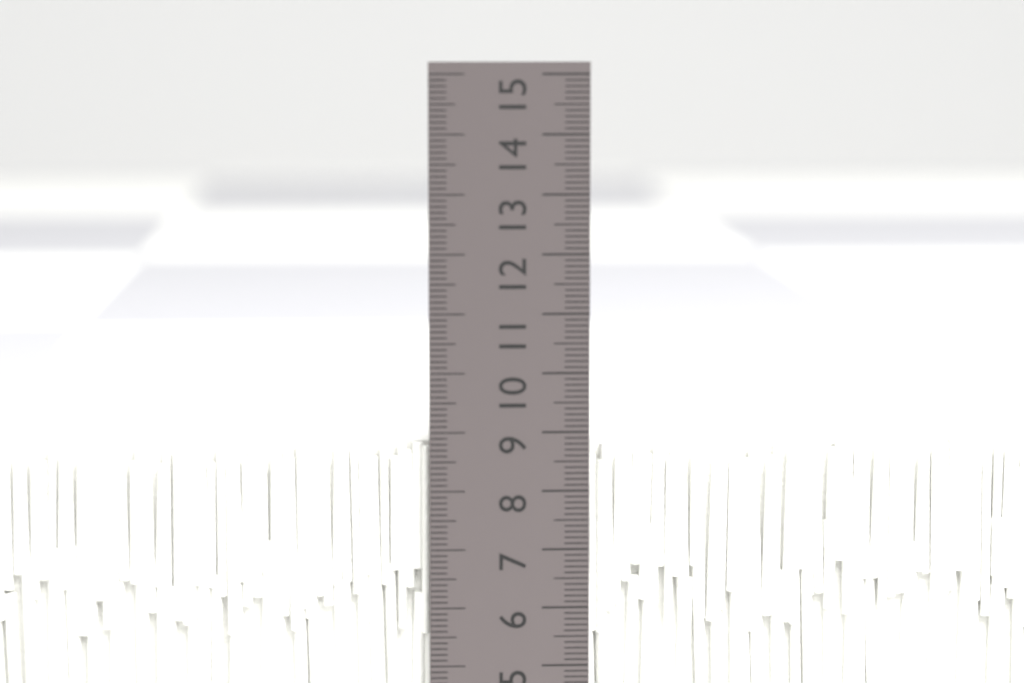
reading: 8.8 cm
